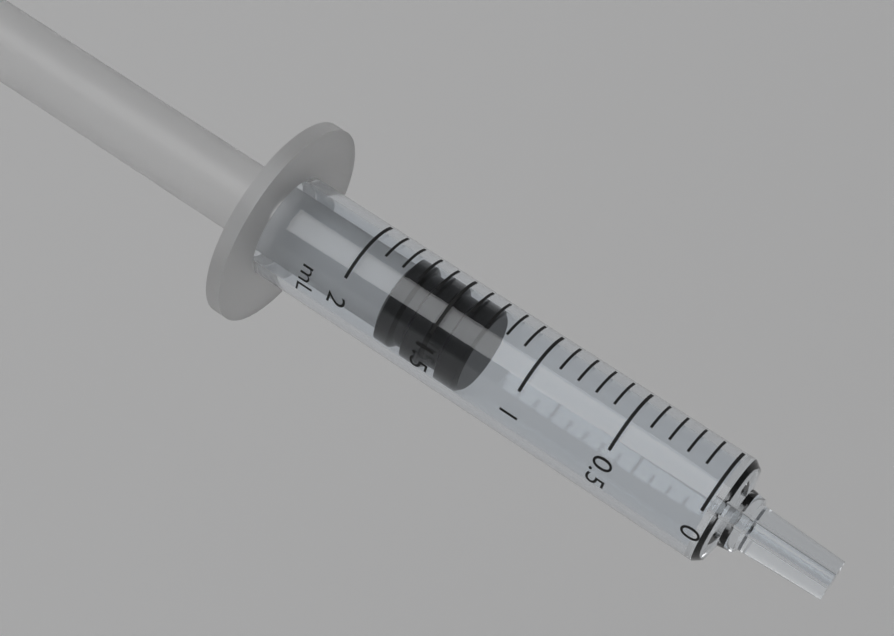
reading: 1.3 mL
